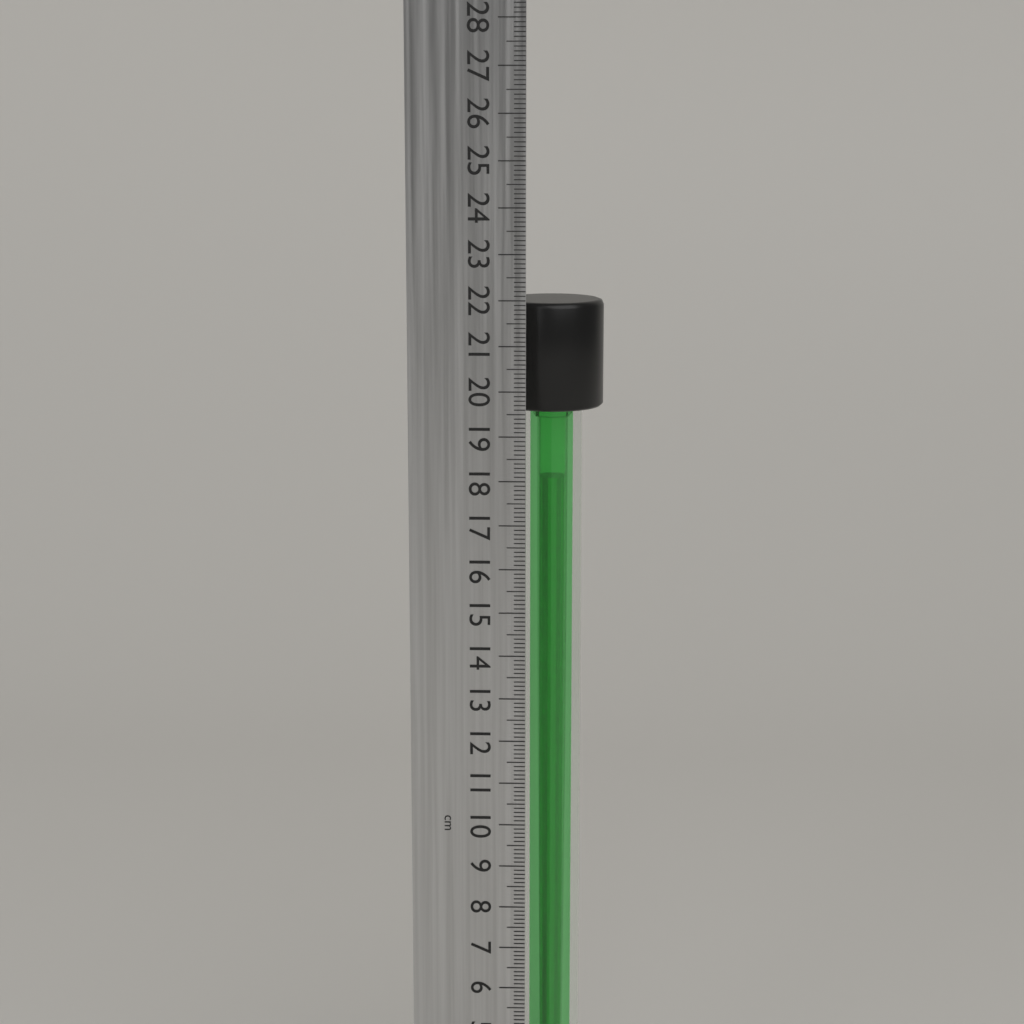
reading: 21.9 cm
